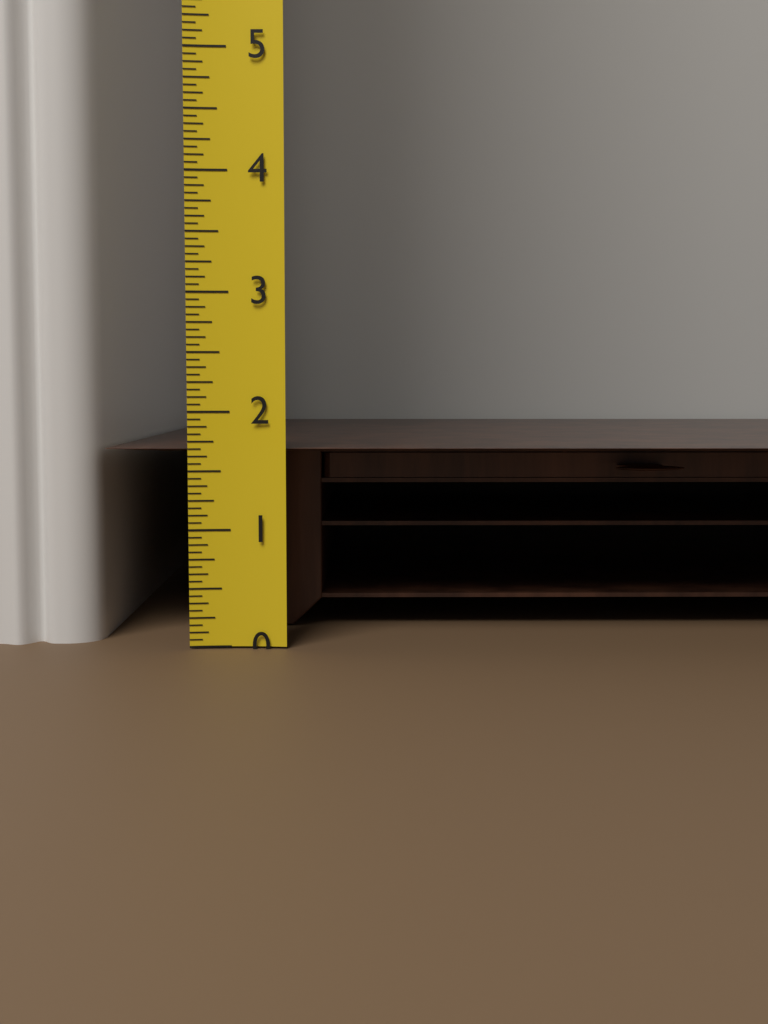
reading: 1.6875 (no unit)
